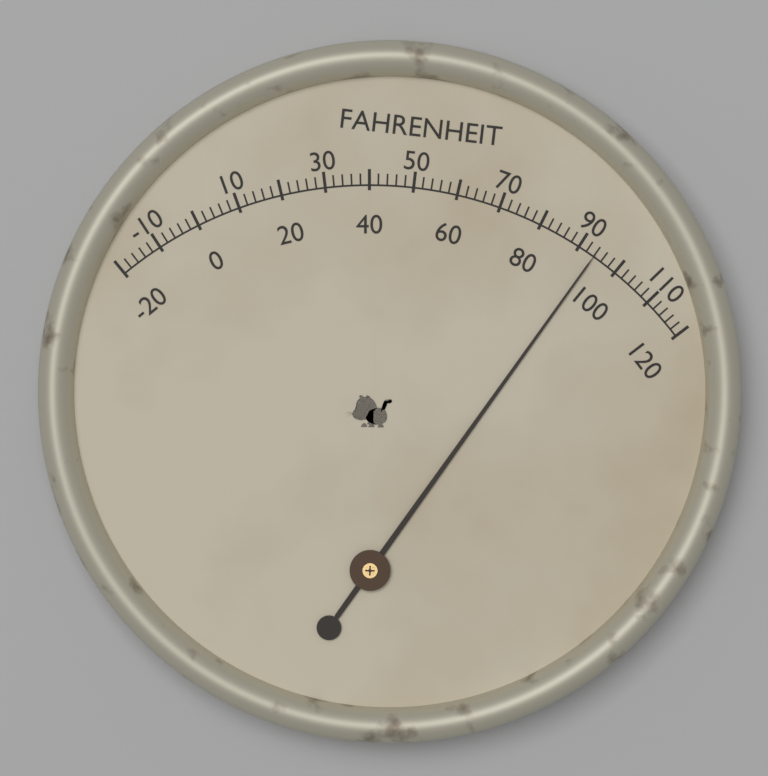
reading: 94 °F
